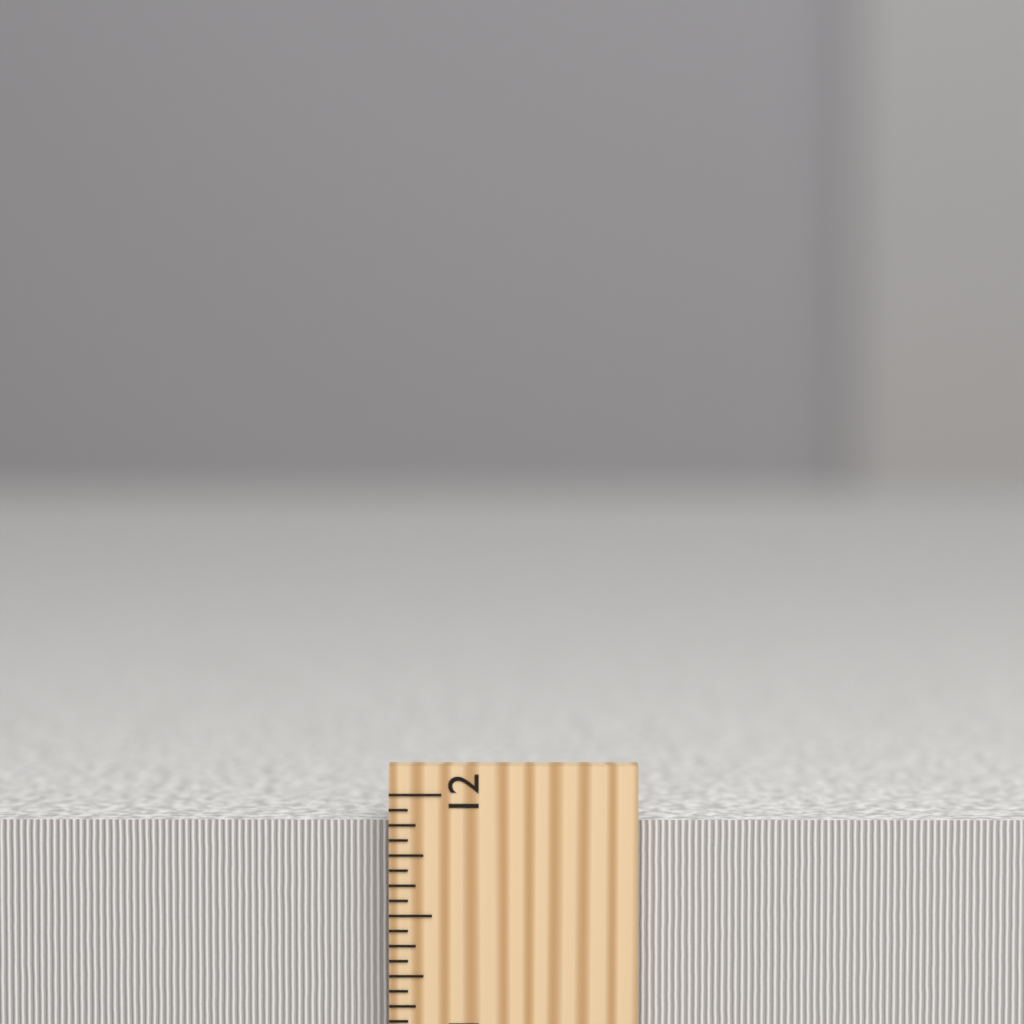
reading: 11.8750 inch
